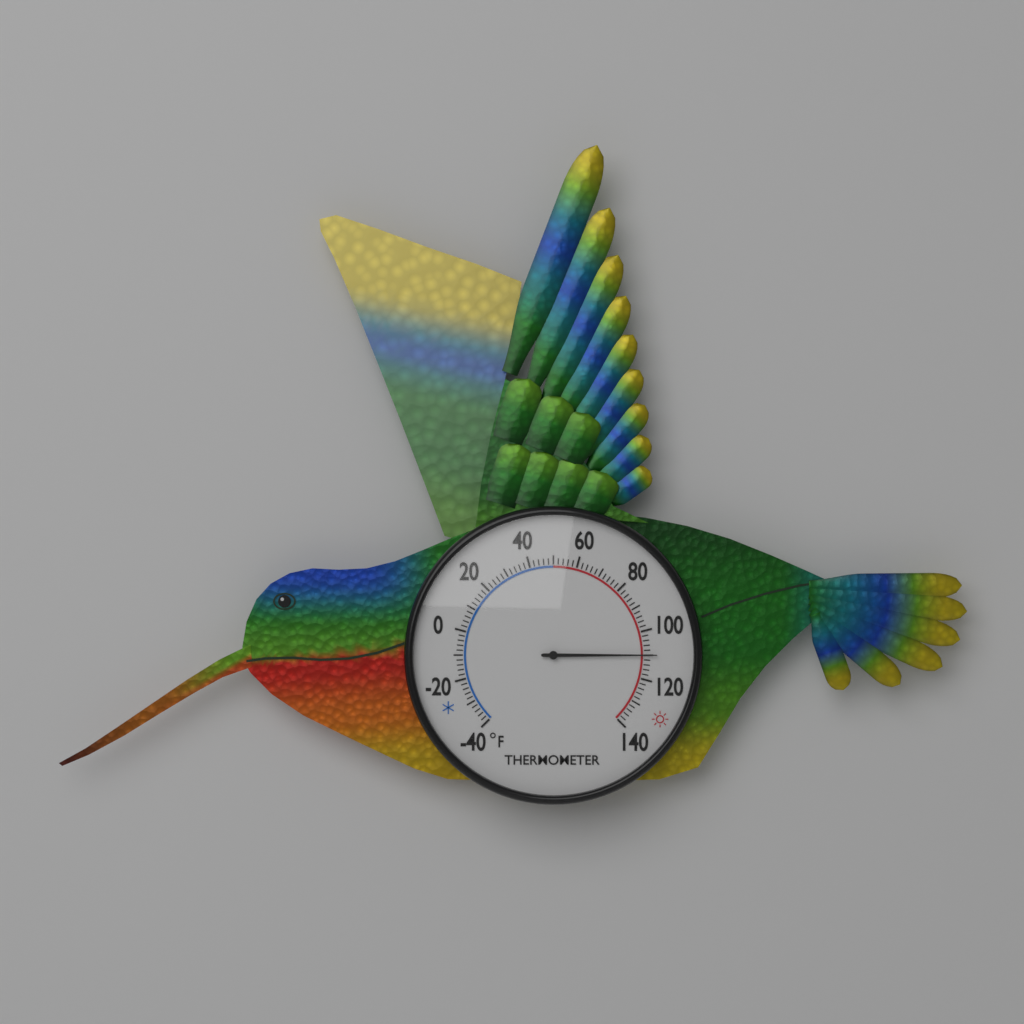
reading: 110 °F
